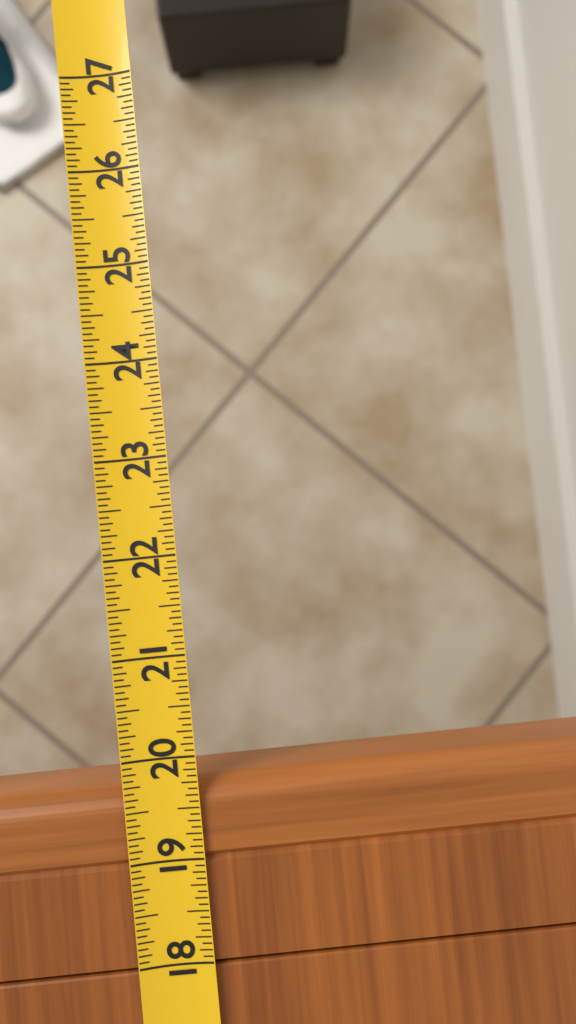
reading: 19.7500 (no unit)
